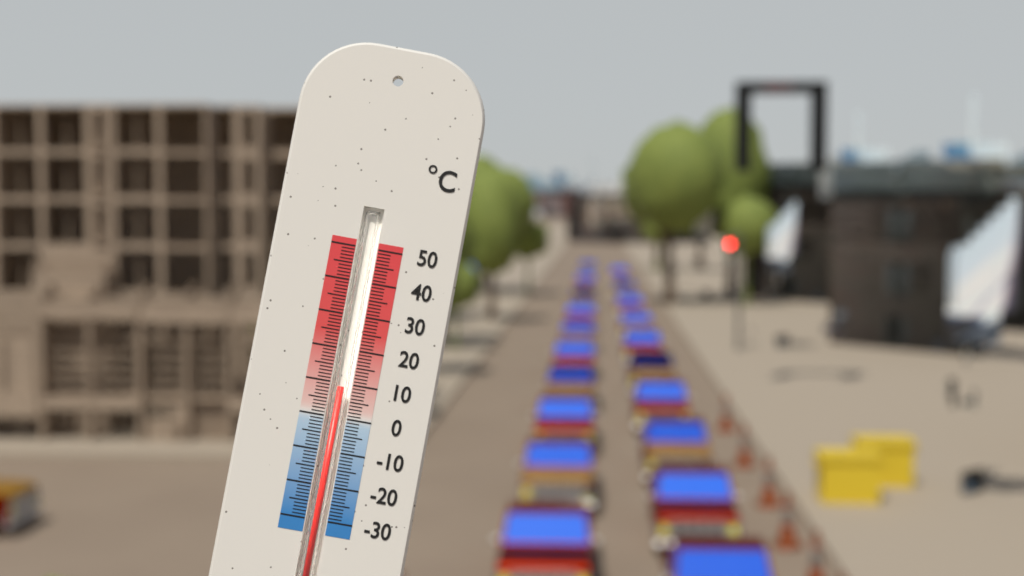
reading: 9 °C
